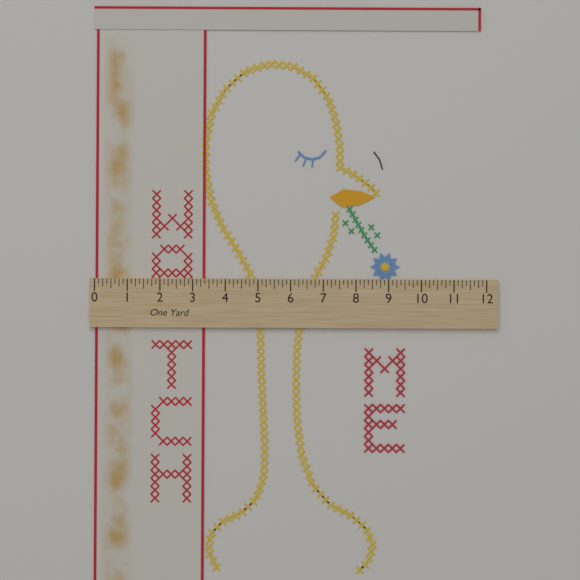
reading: 3.375 in
